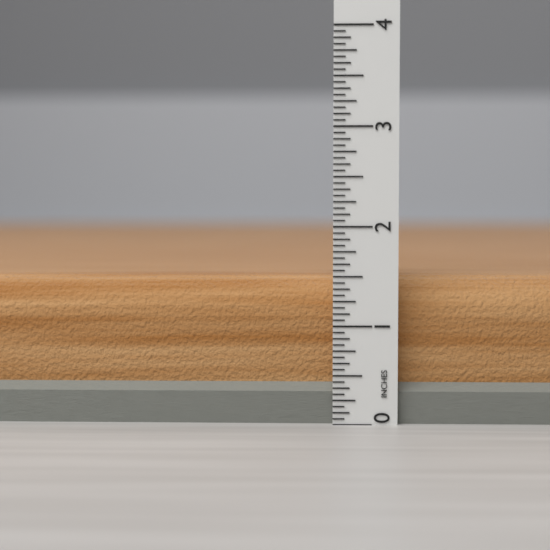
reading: 1.5000 in
